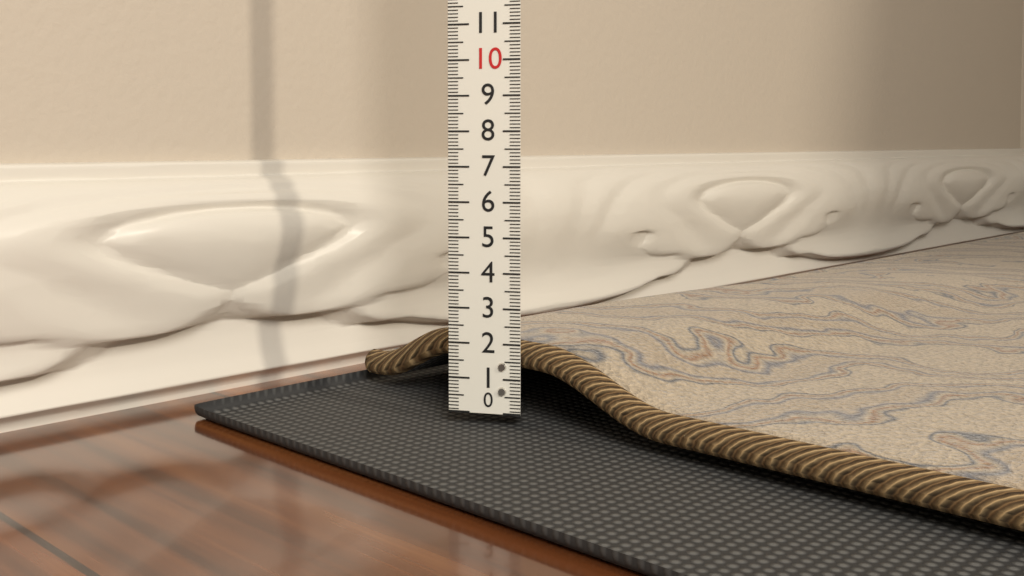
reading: 2.0 (no unit)
